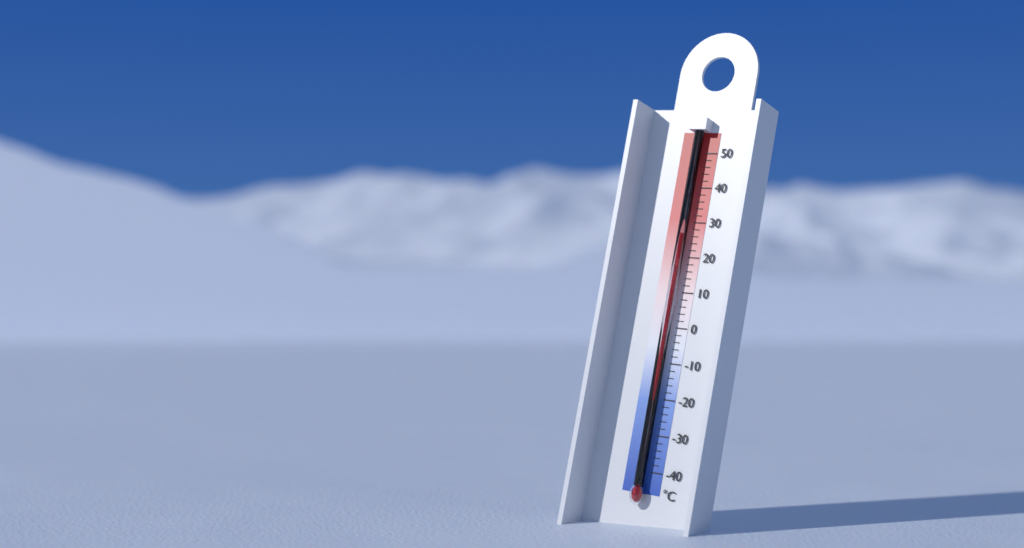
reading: 26 °C
